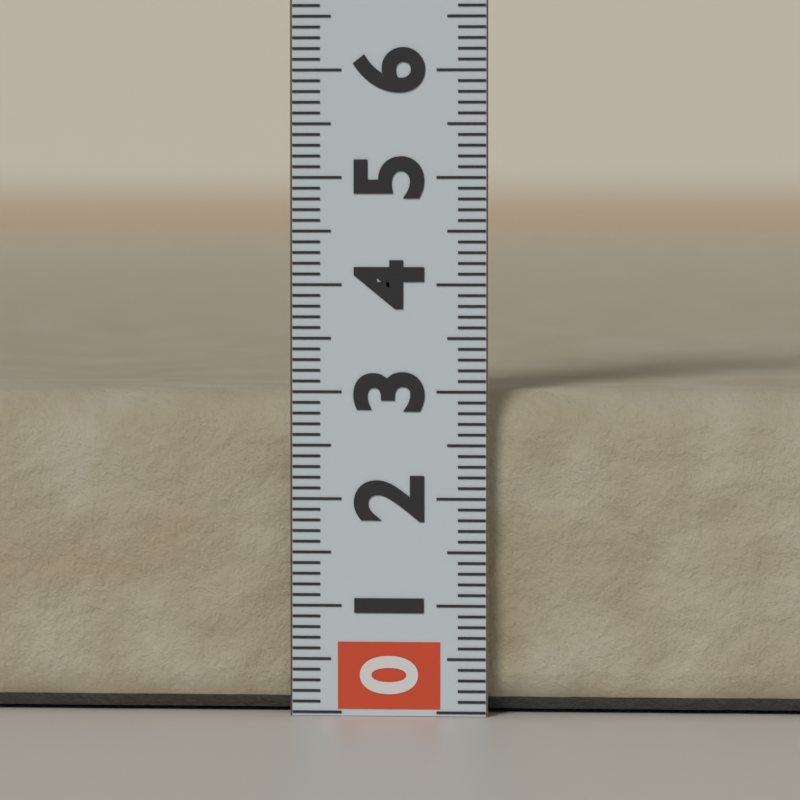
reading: 3.0 (no unit)
